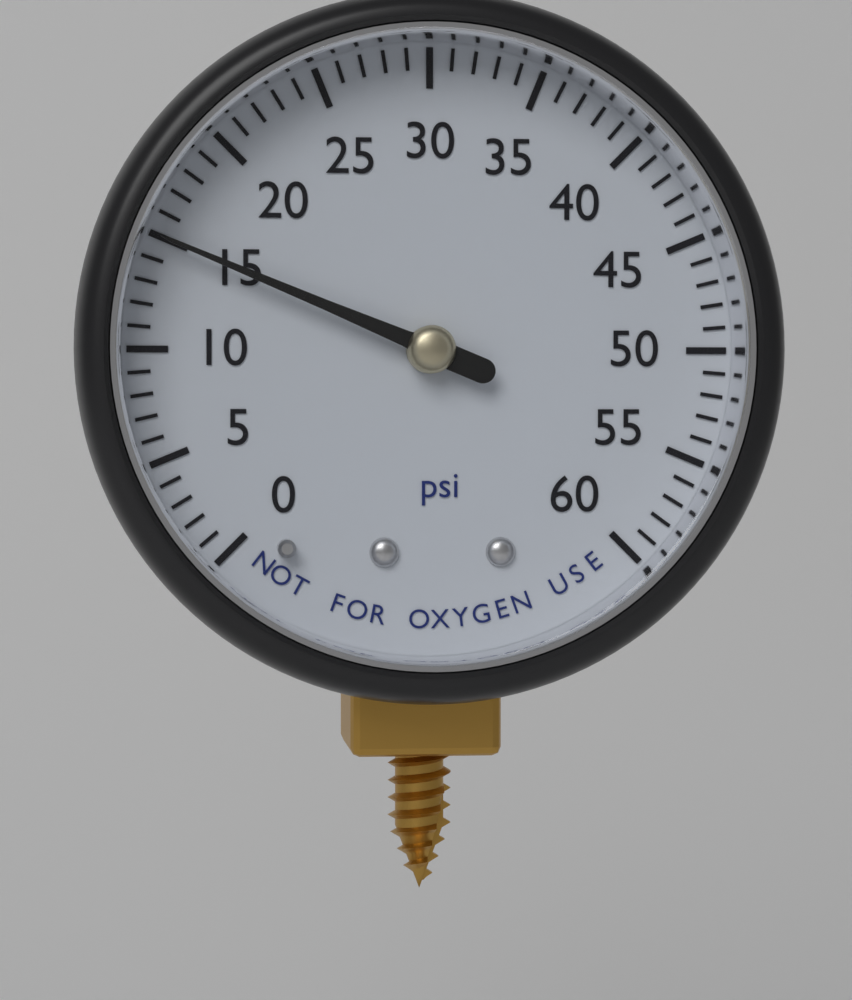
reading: 15 psi
